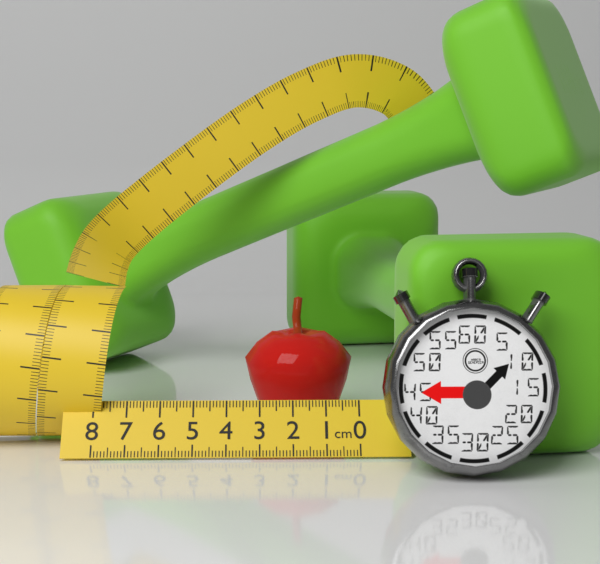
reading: 3.5 cm
